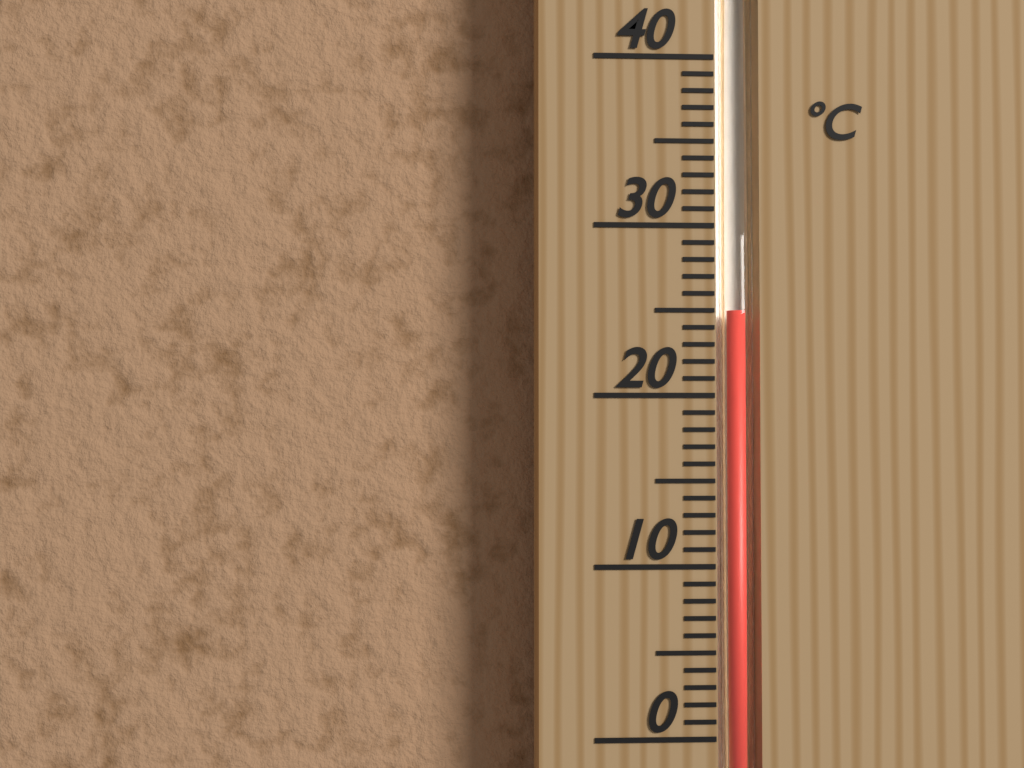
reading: 25 °C
